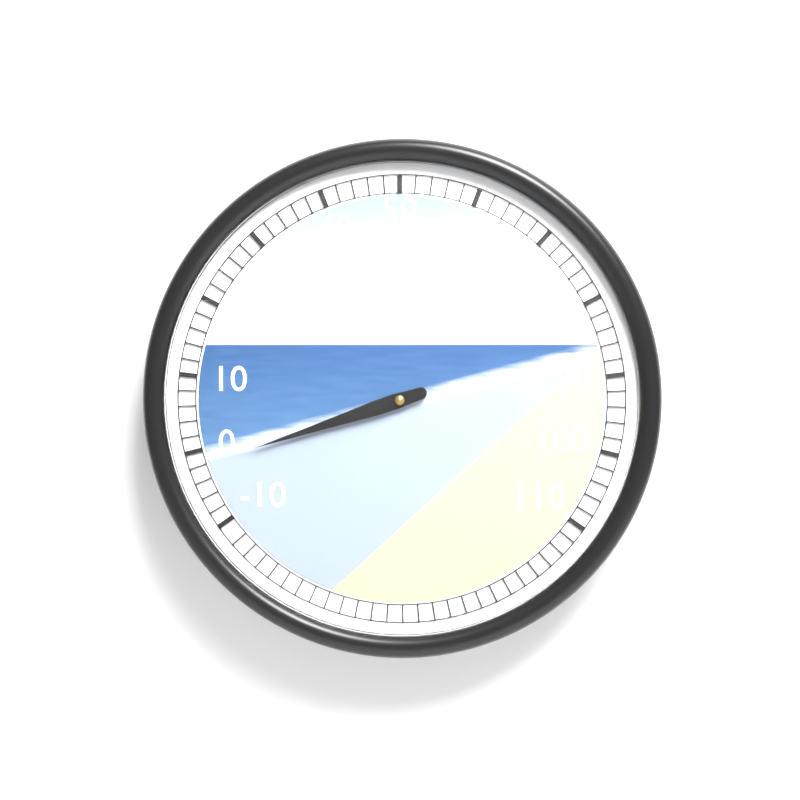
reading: -2 (no unit)
